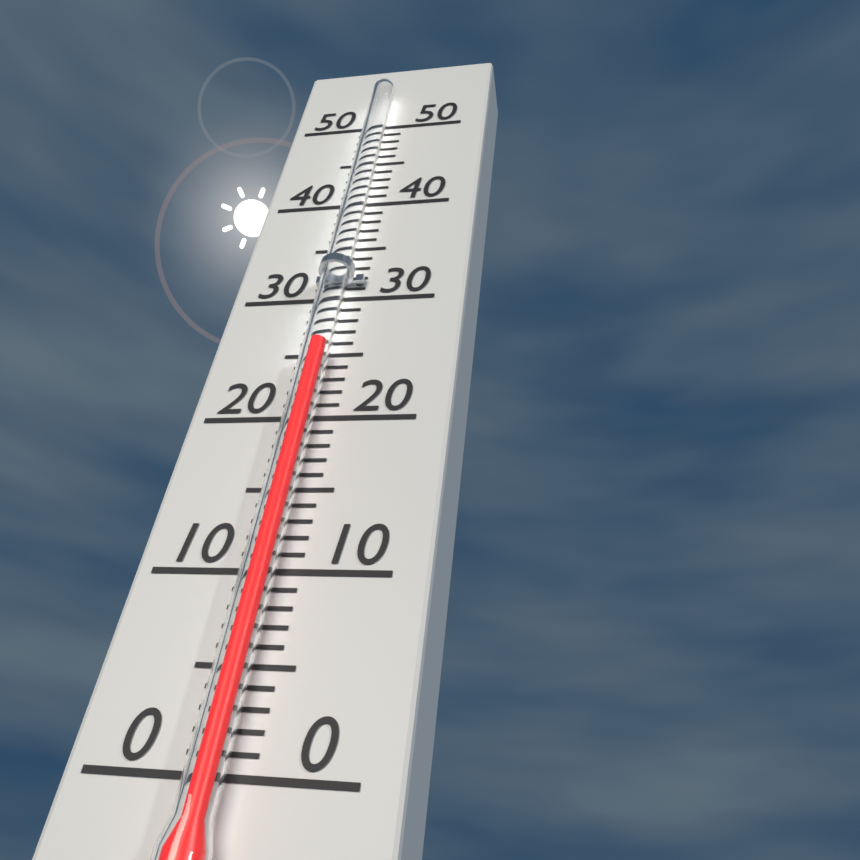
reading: 25 (no unit)
